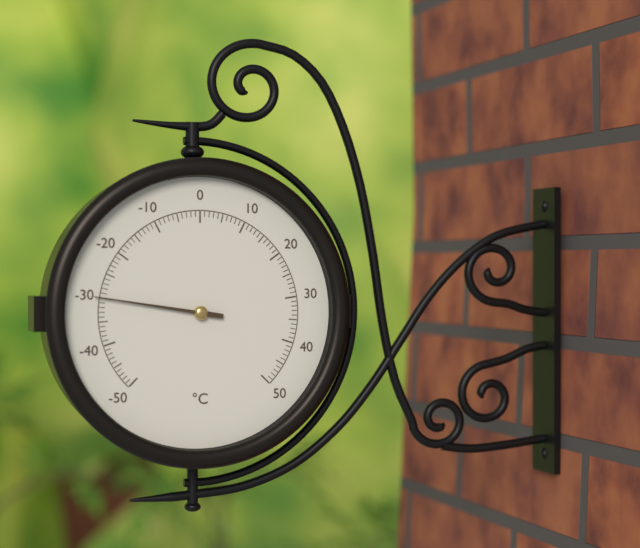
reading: -30 °C
